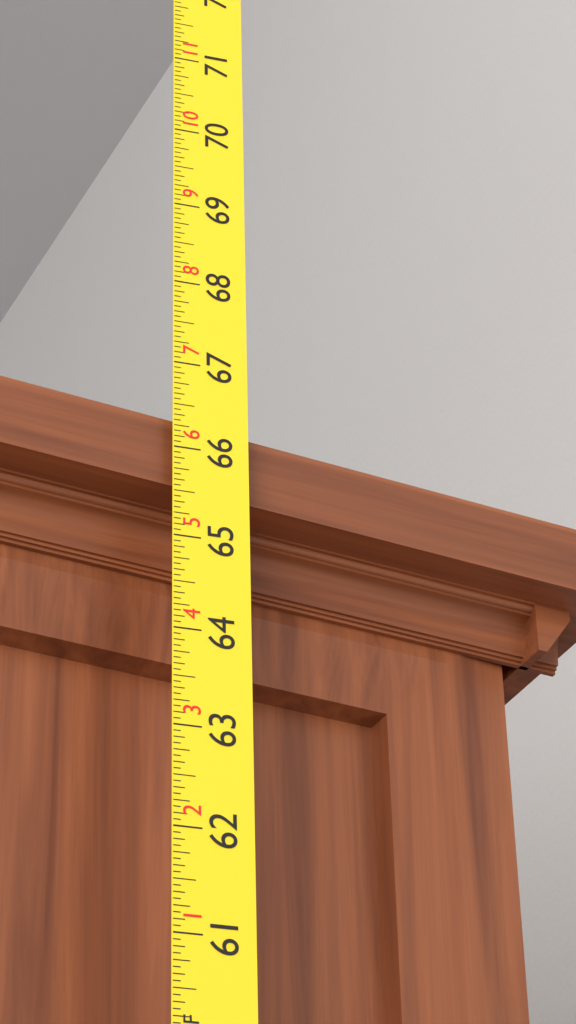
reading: 66.3750 in
